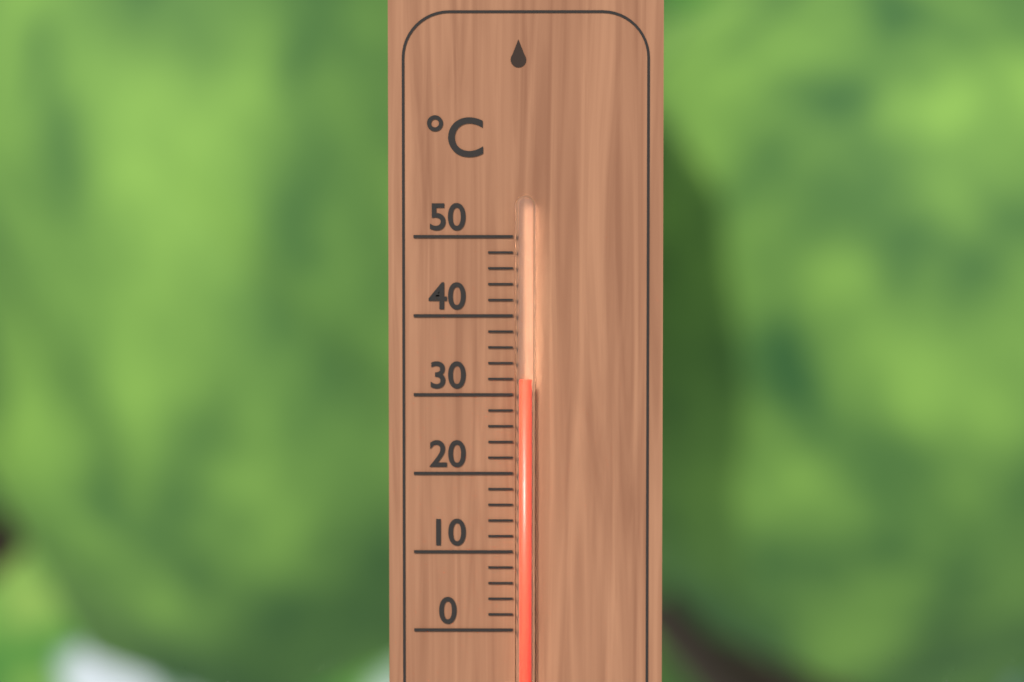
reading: 32 °C
